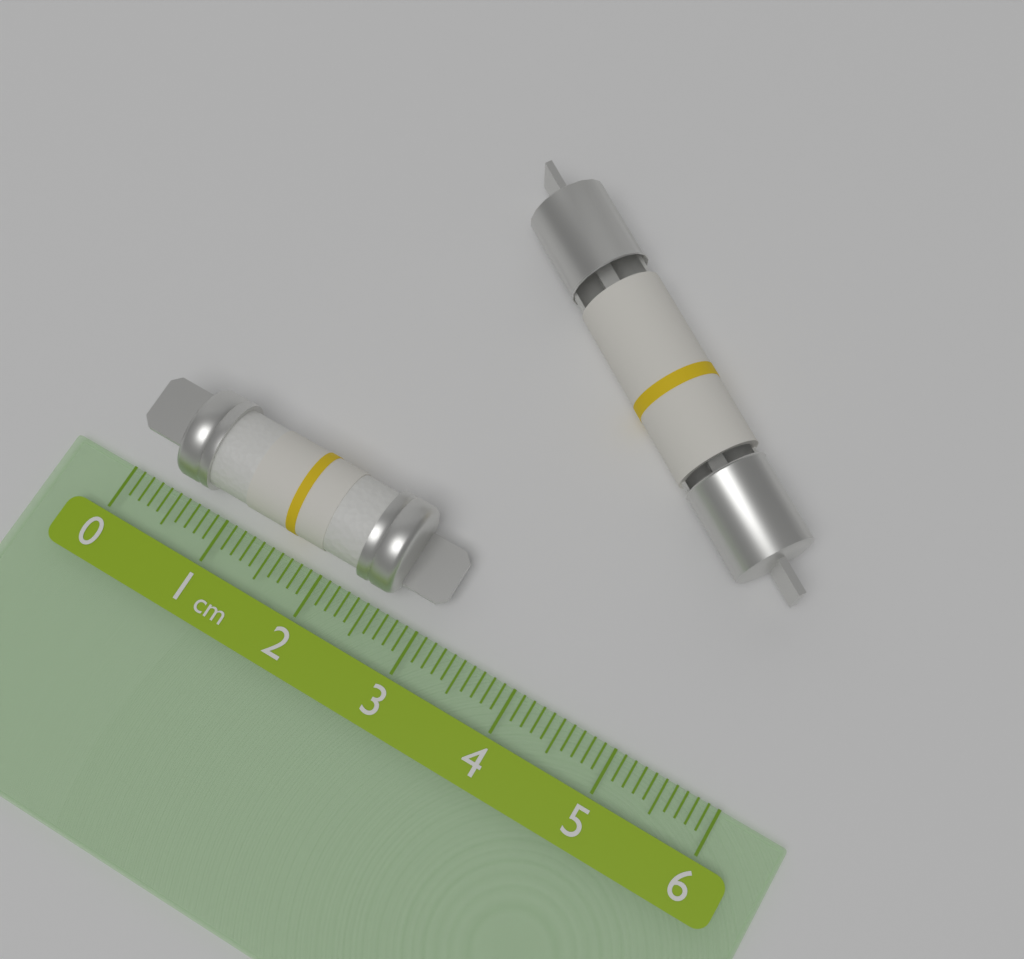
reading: 3.1 cm
